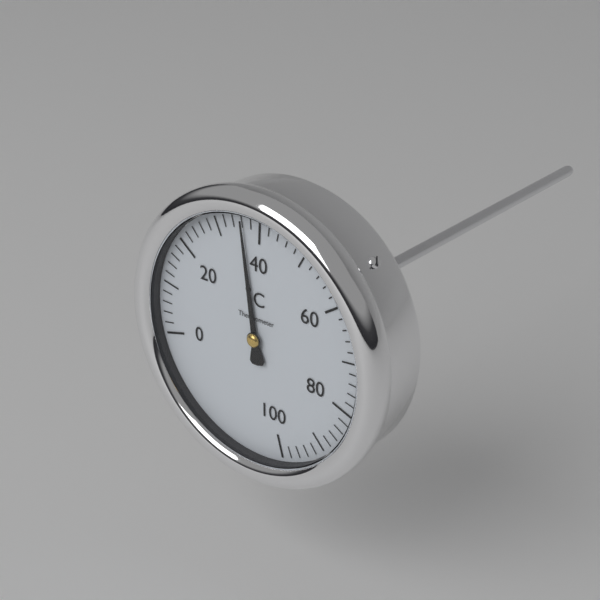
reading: 36 °C
